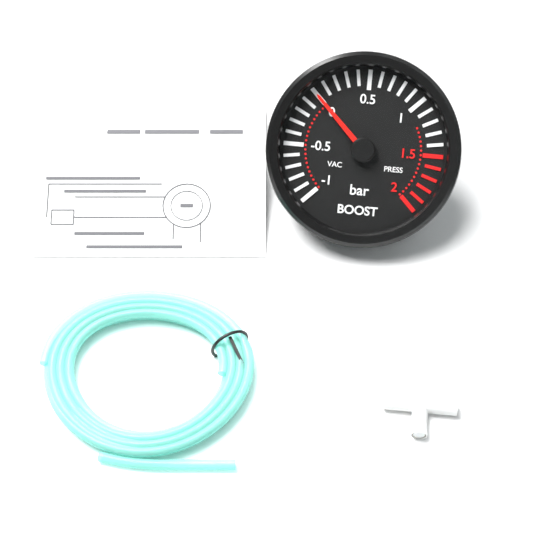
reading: 0.0 bar
